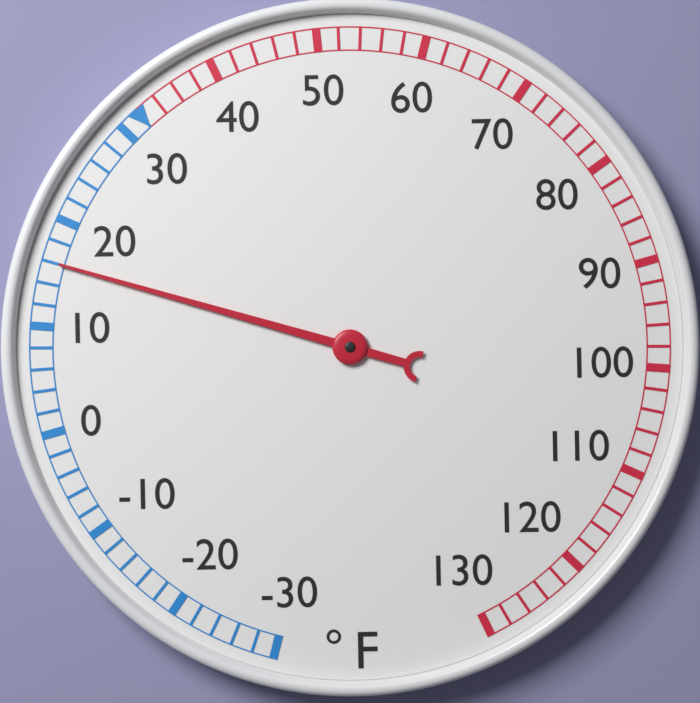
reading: 16 °F
